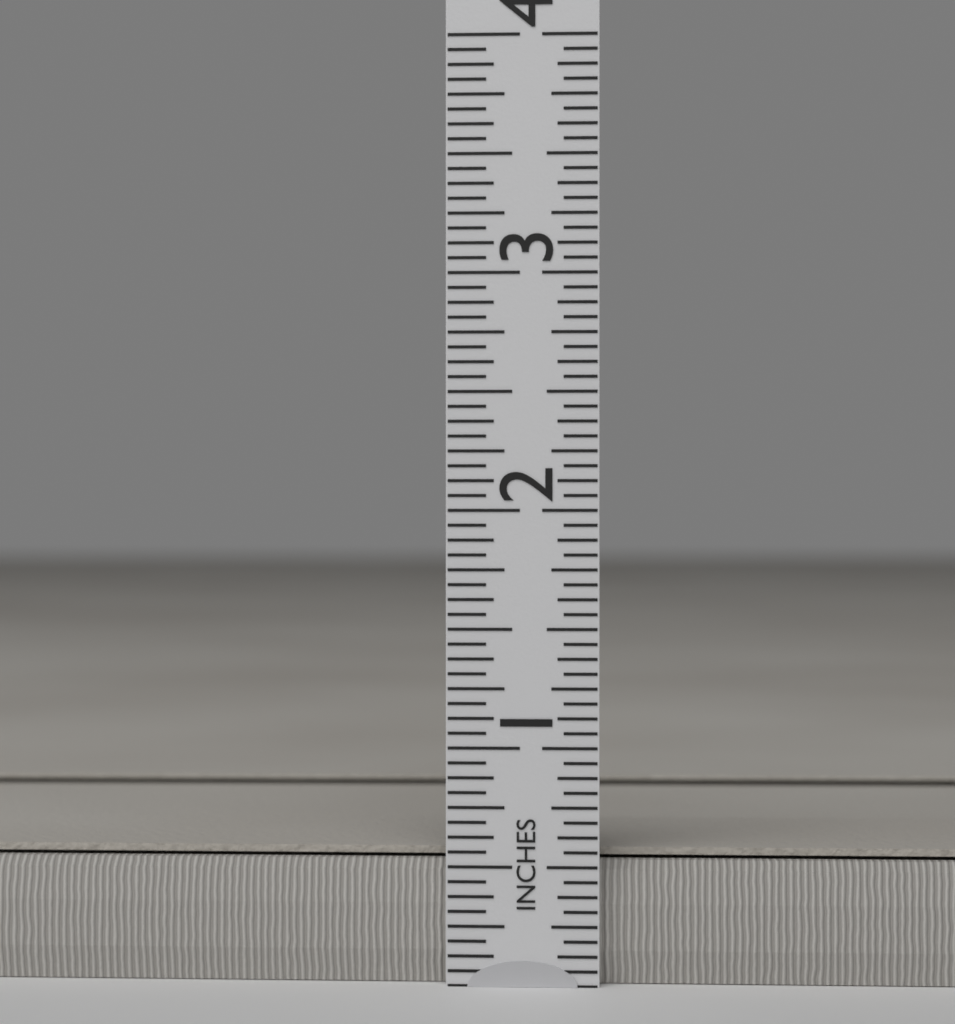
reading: 0.5625 in
